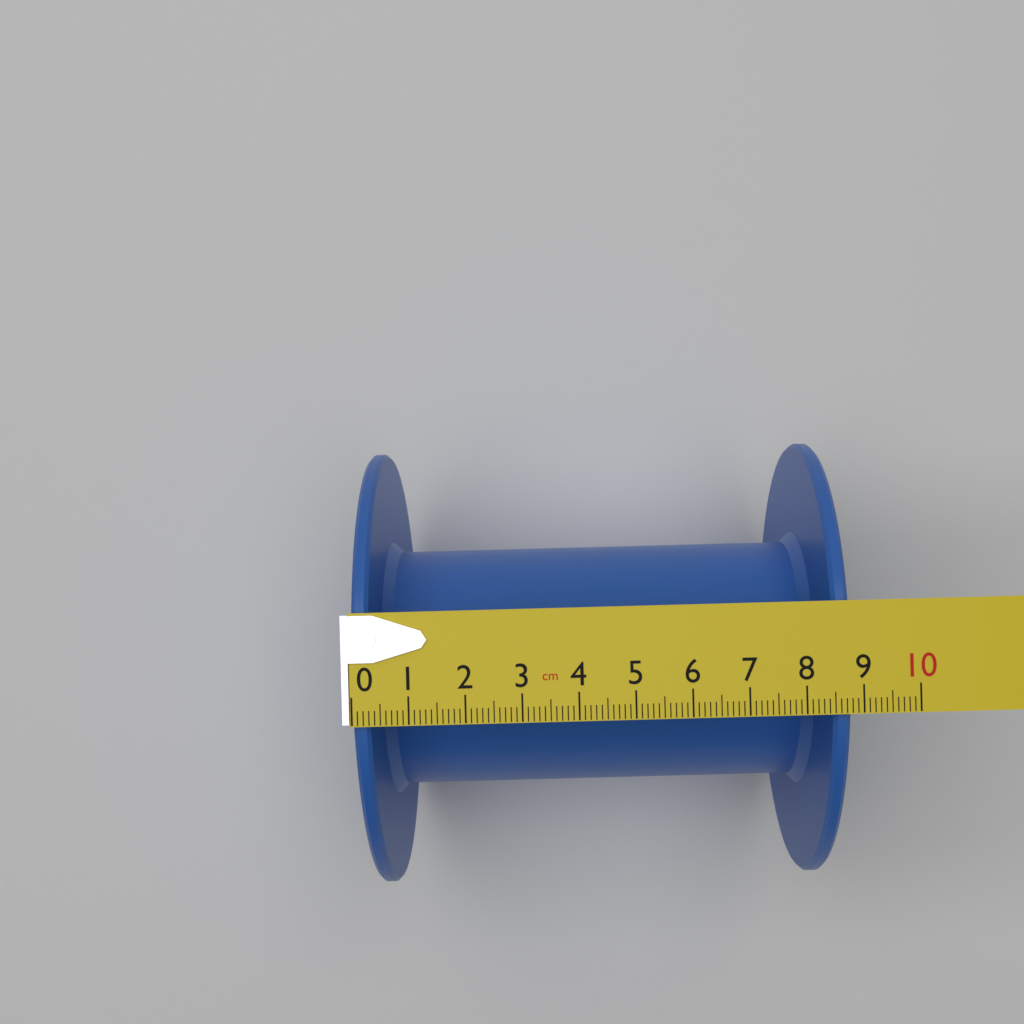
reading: 8.8 cm
